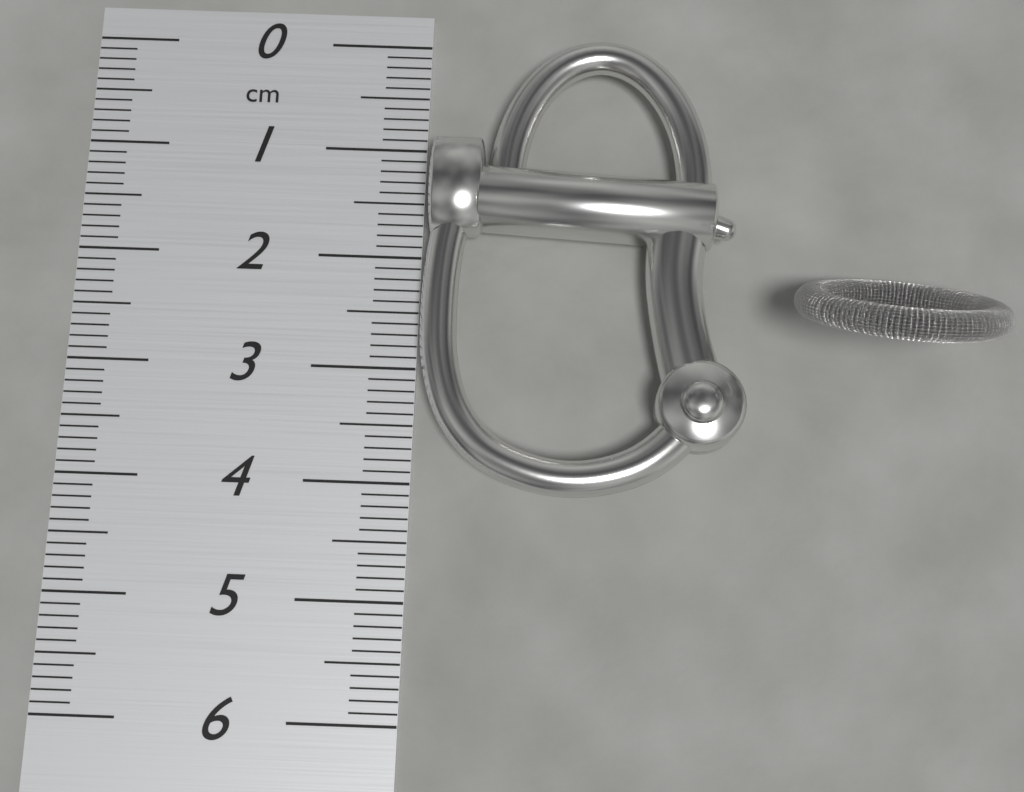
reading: 4.1 cm
